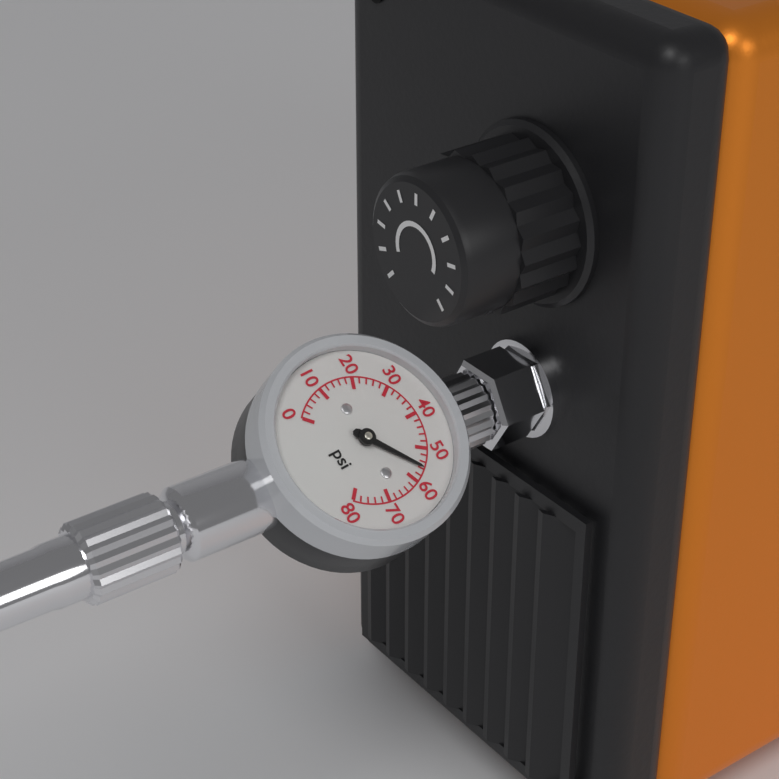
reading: 56 psi
